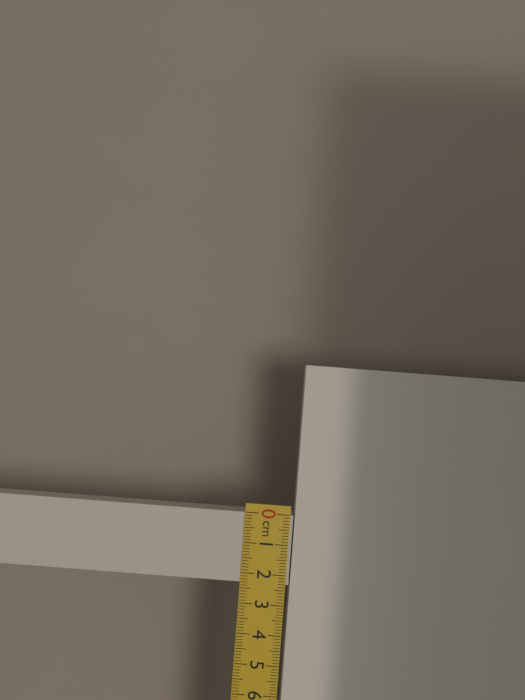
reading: 2.3 cm
